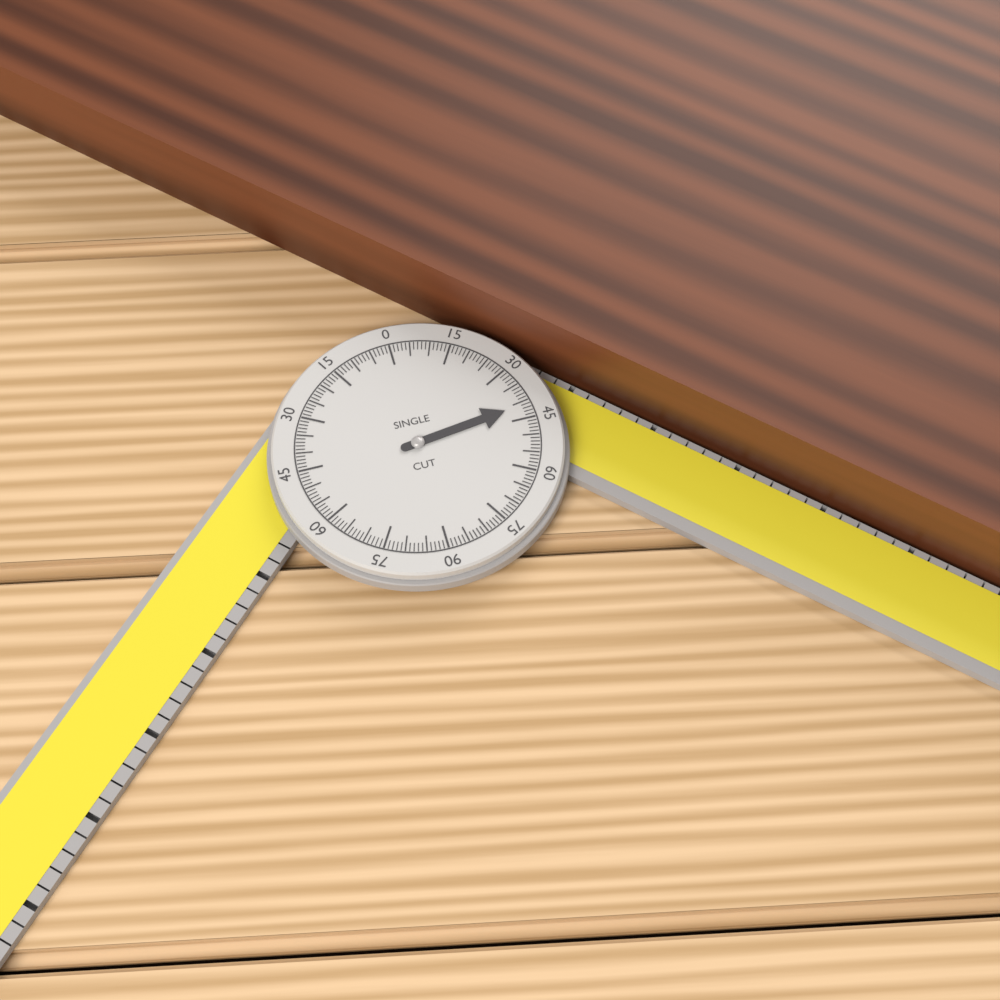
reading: 41 °
